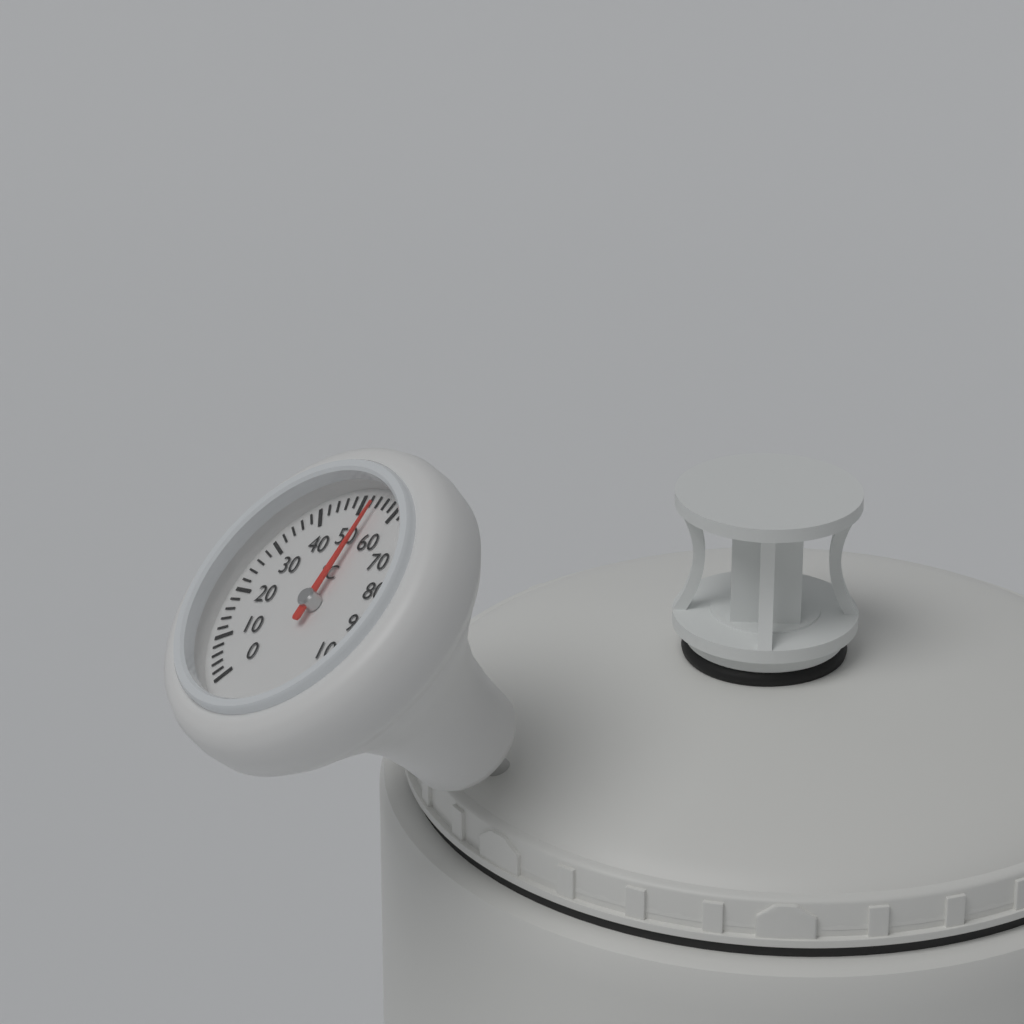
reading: 54 °C
